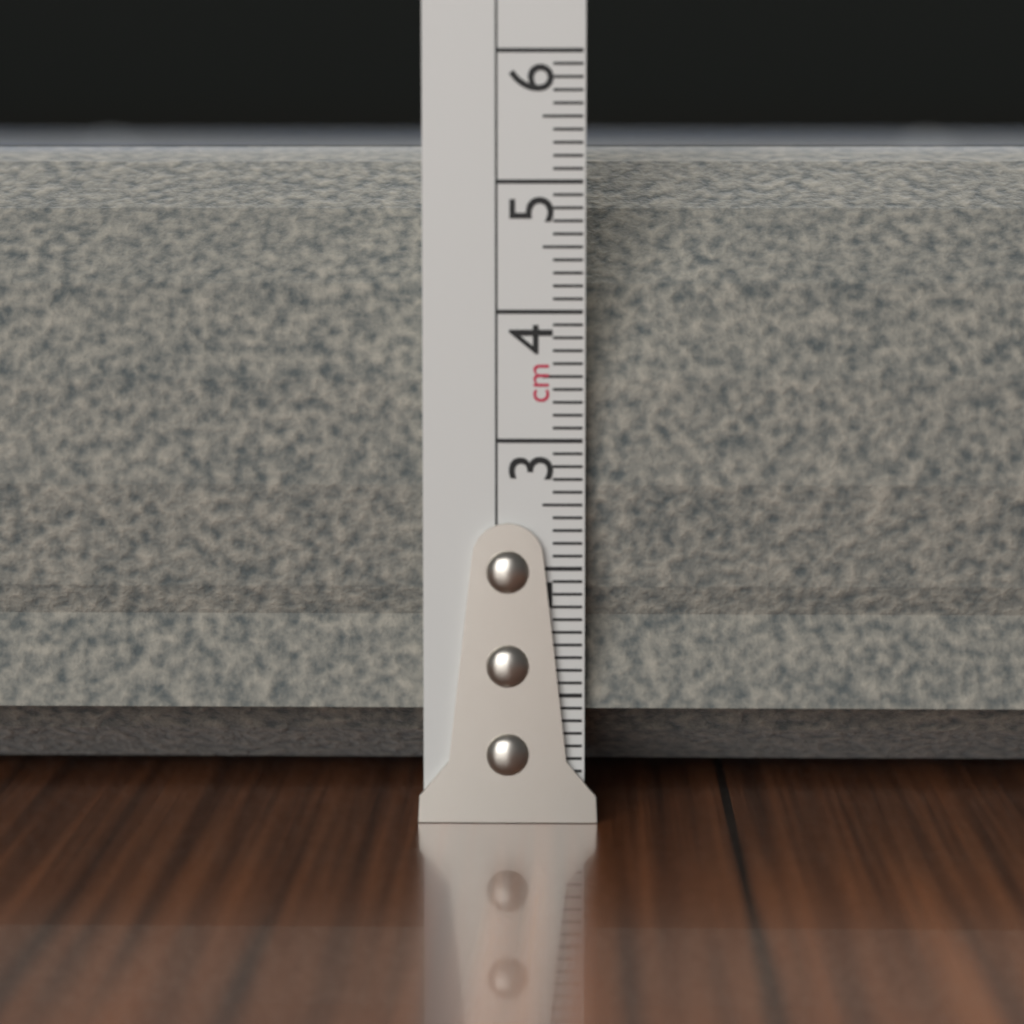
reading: 5.5 cm
